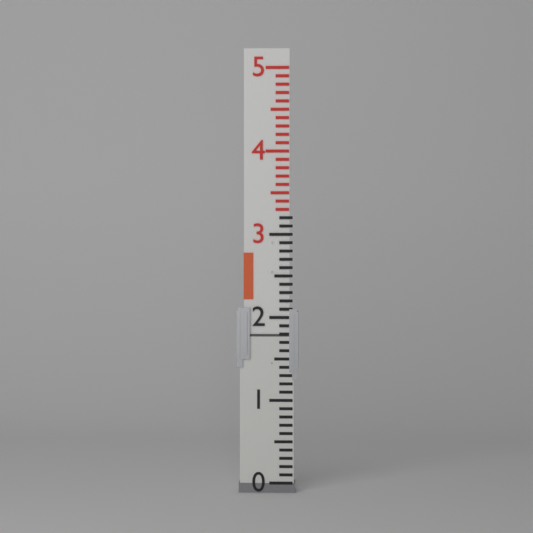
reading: 1.8 (no unit)
